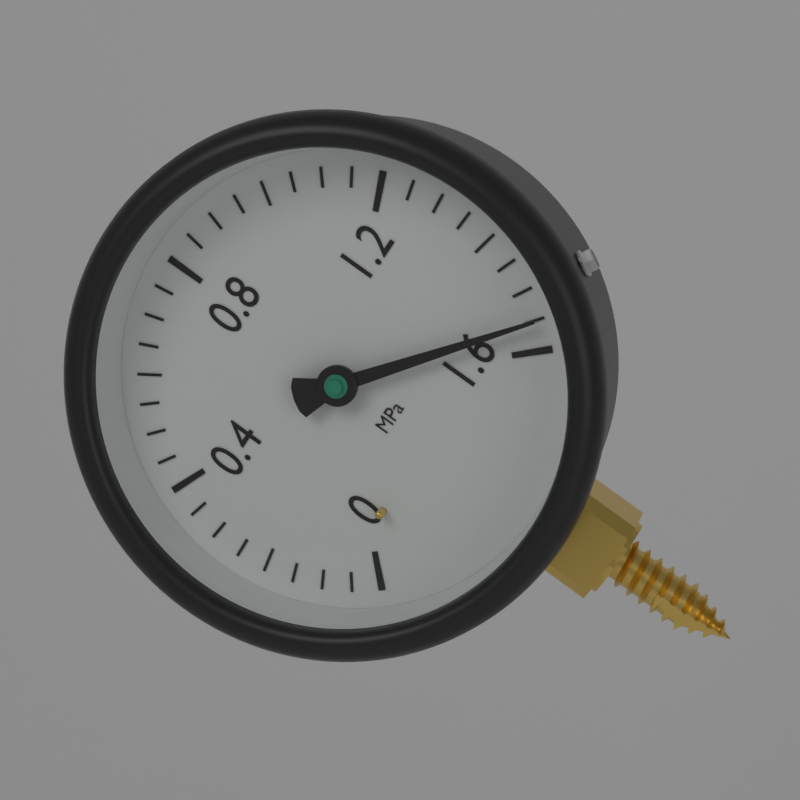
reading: 1.55 MPa
